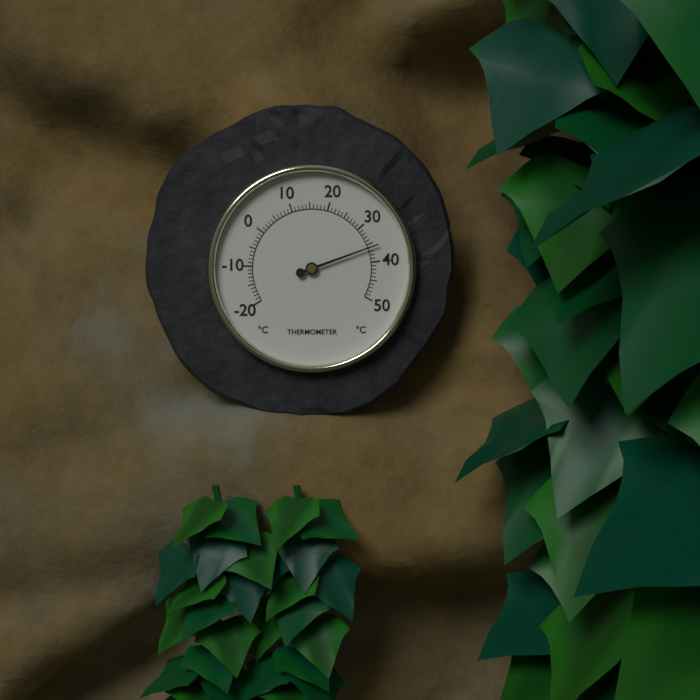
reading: 36 °C
